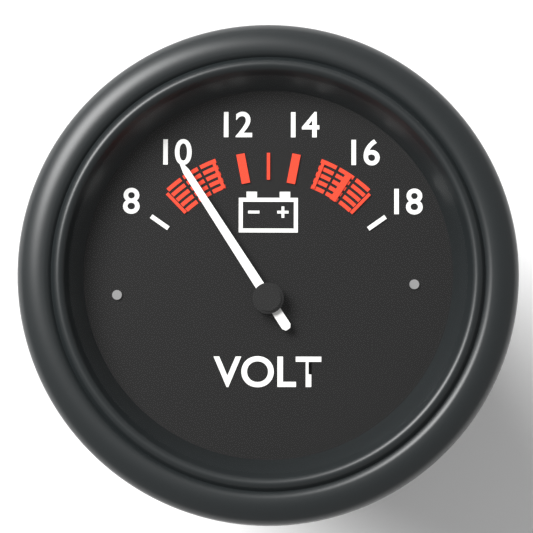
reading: 10 V
